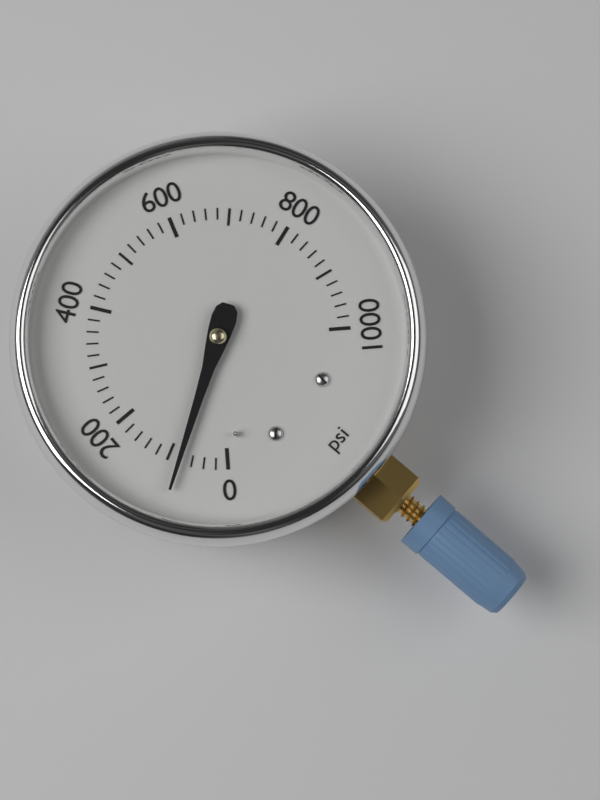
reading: 80 psi
